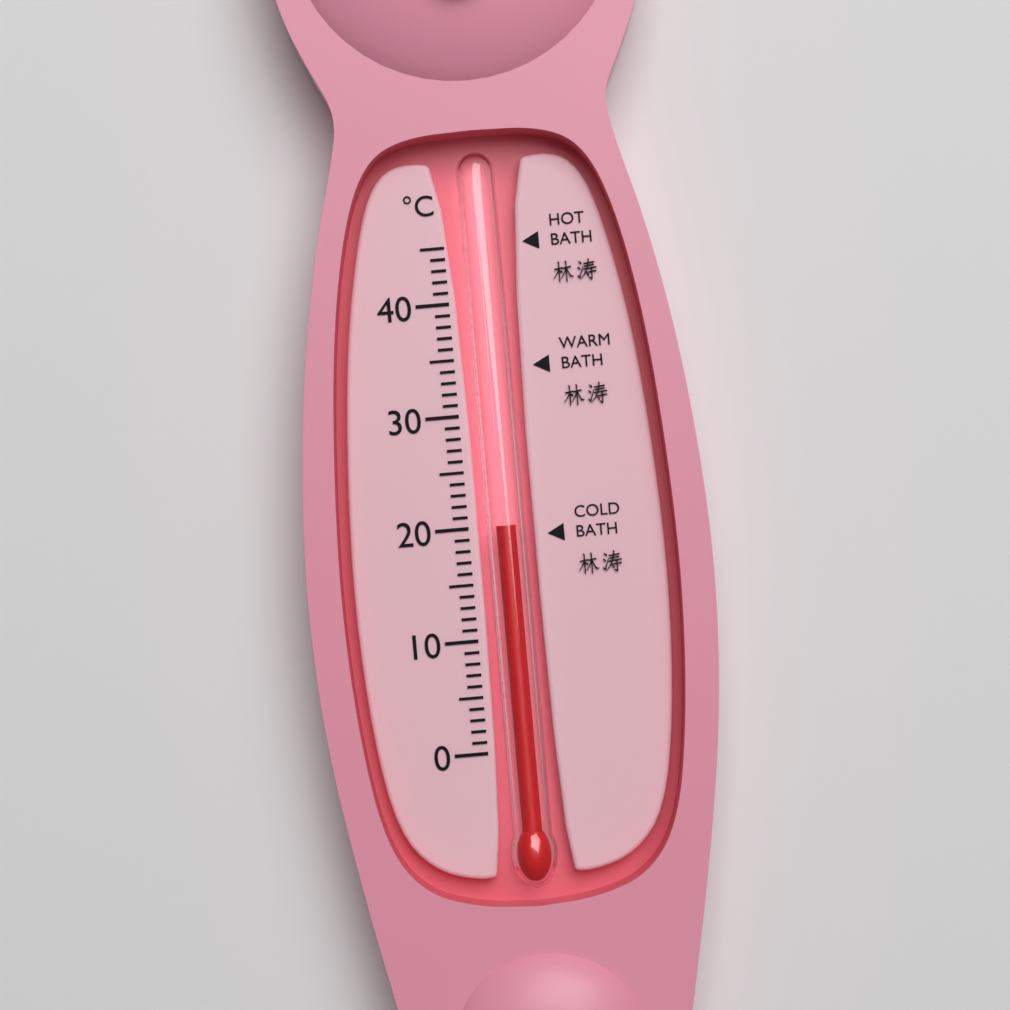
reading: 20 °C
